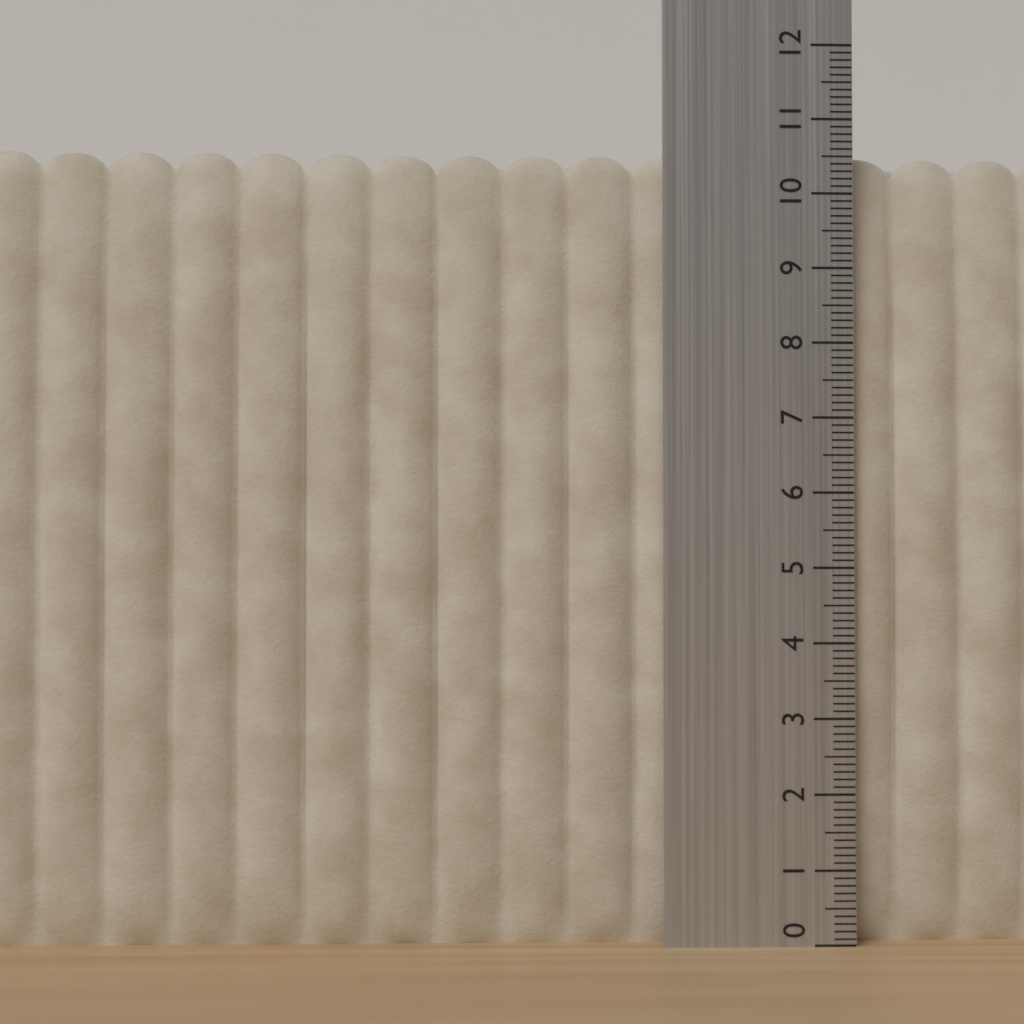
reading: 10.6 (no unit)
